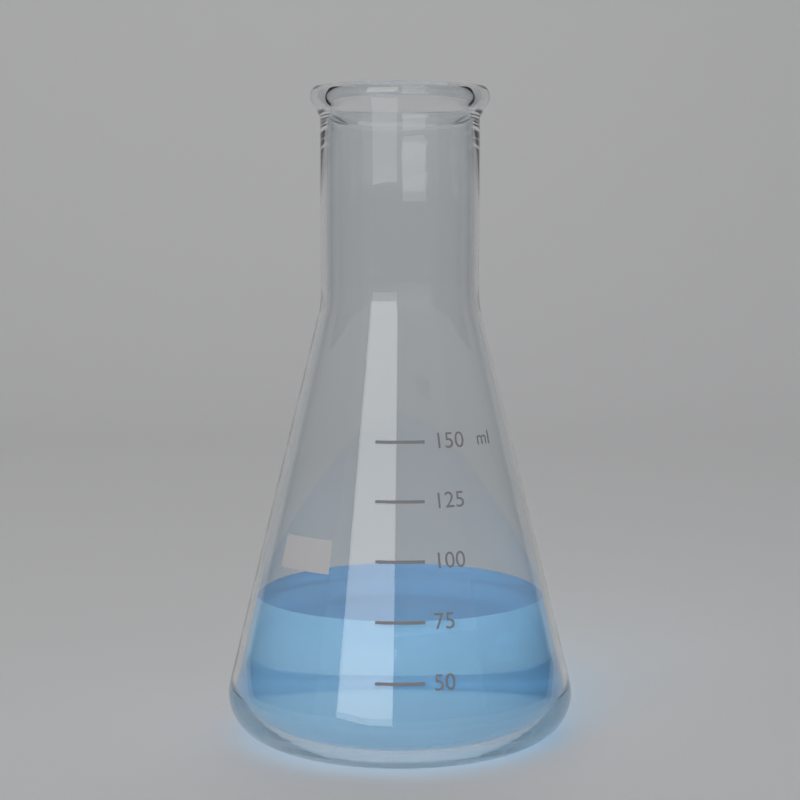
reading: 75 ml
